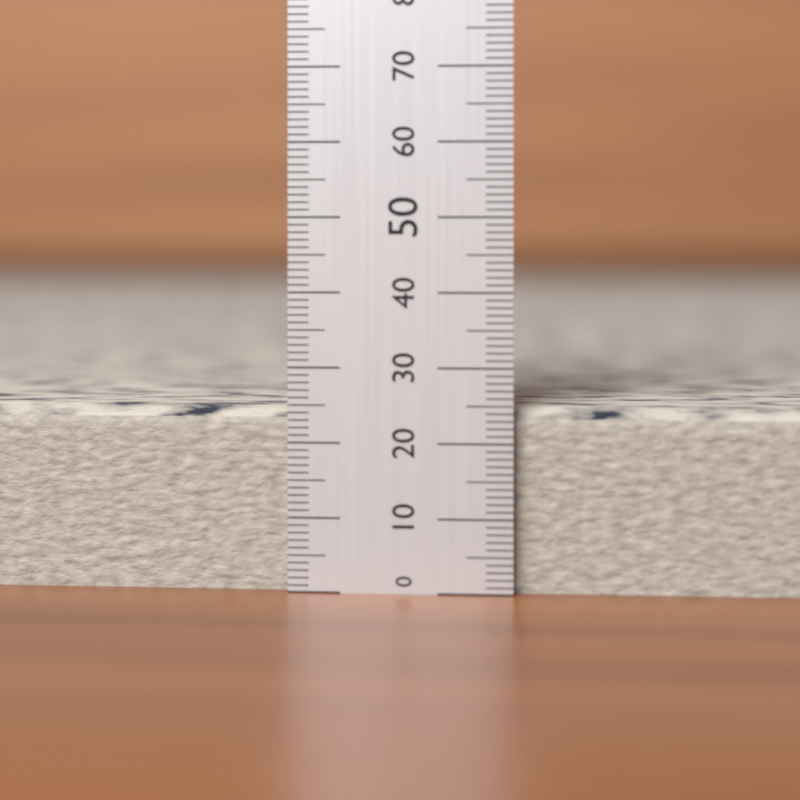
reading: 25 (no unit)
